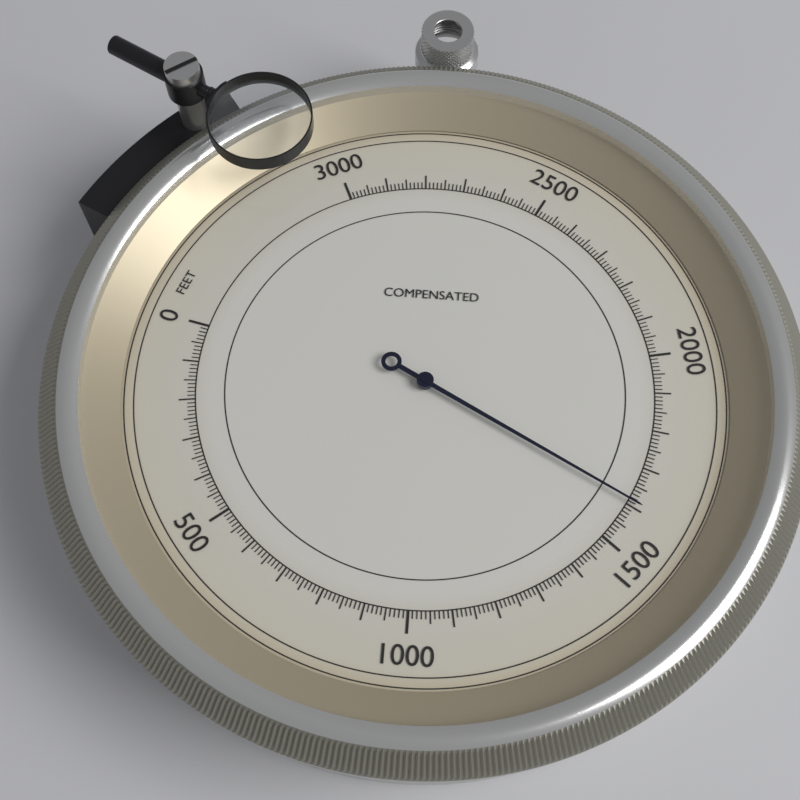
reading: 1610 feet
